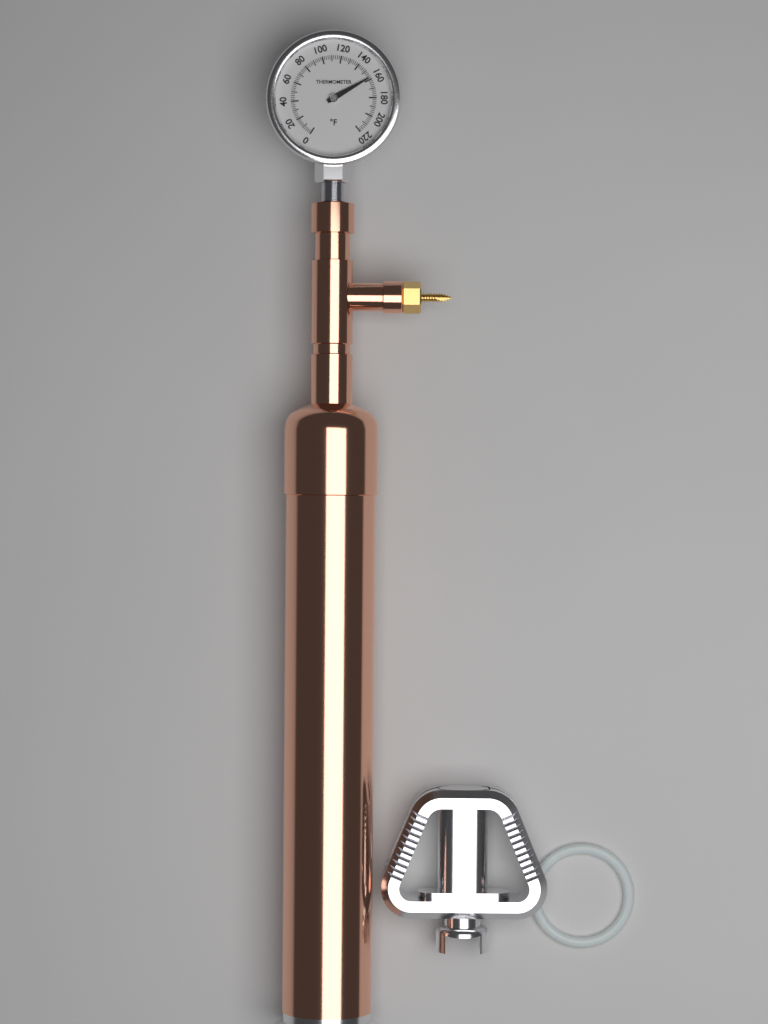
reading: 158 °F
